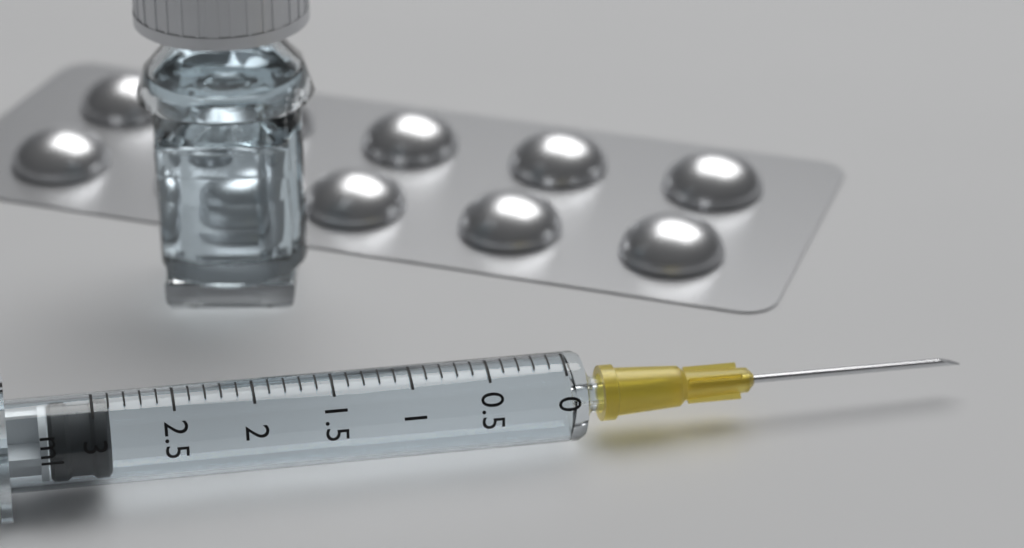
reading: 2.9 ml
